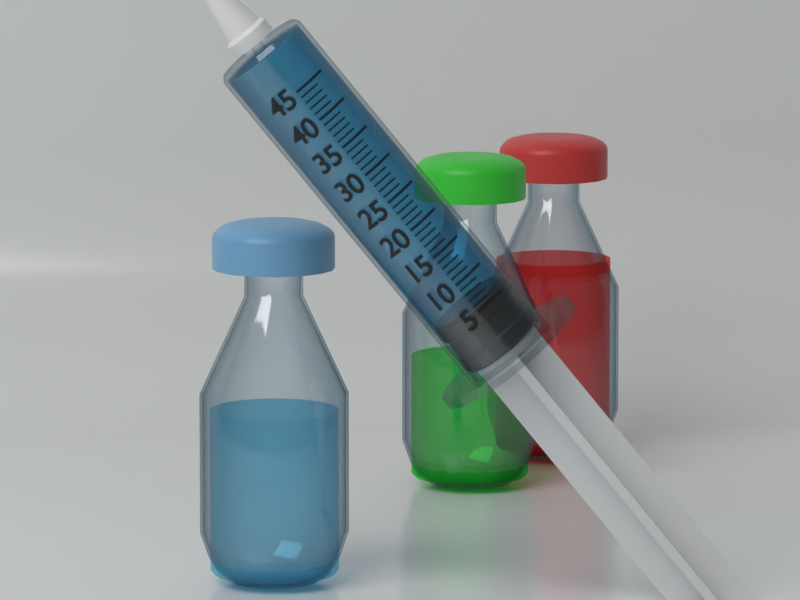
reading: 6 (no unit)
